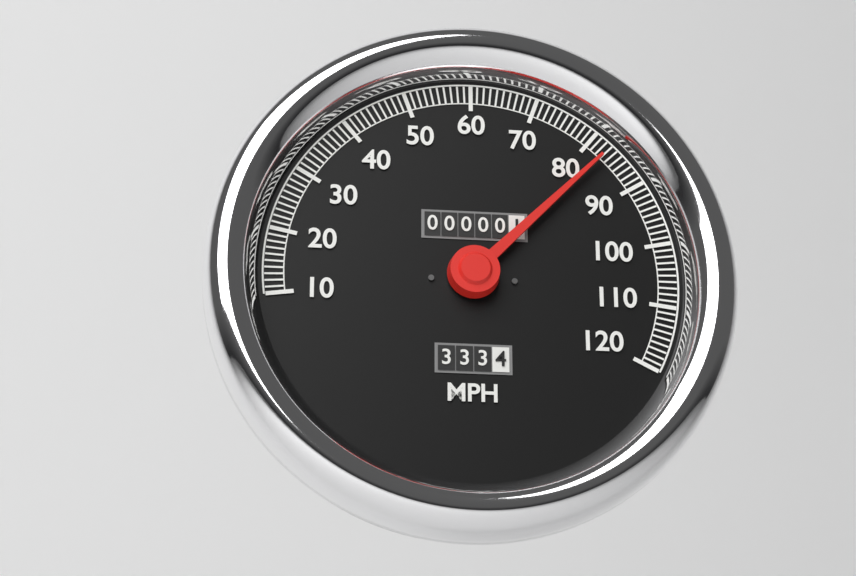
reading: 83 MPH
